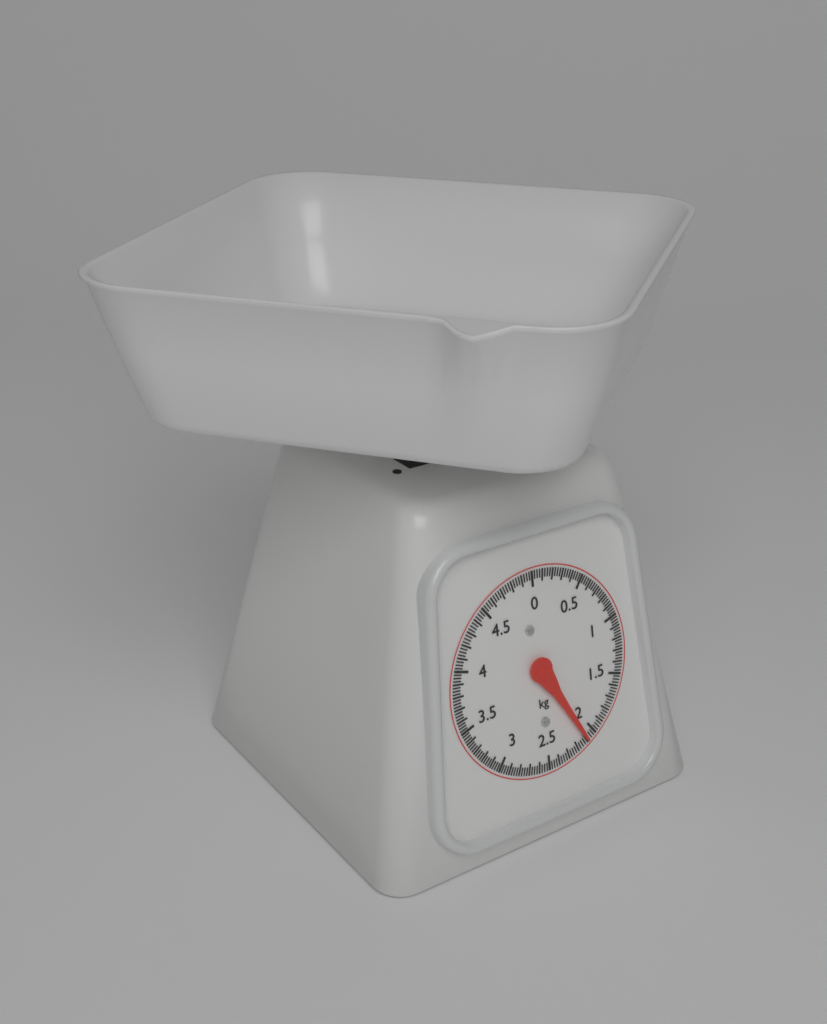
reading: 2.100 kg
